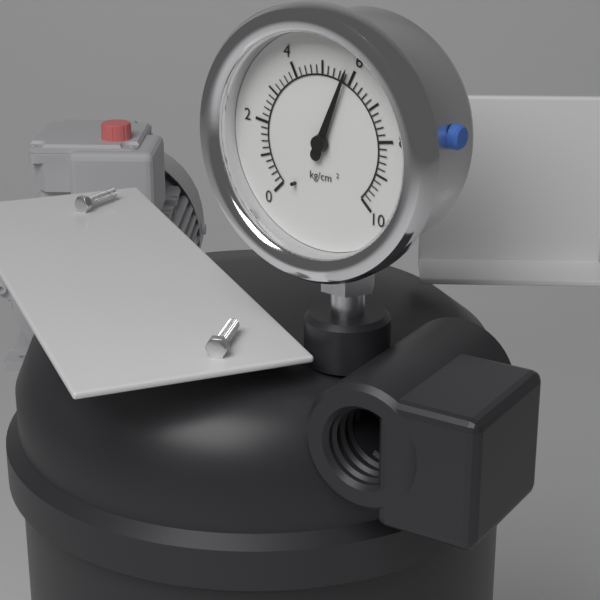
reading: 5.8 kg/cm²
